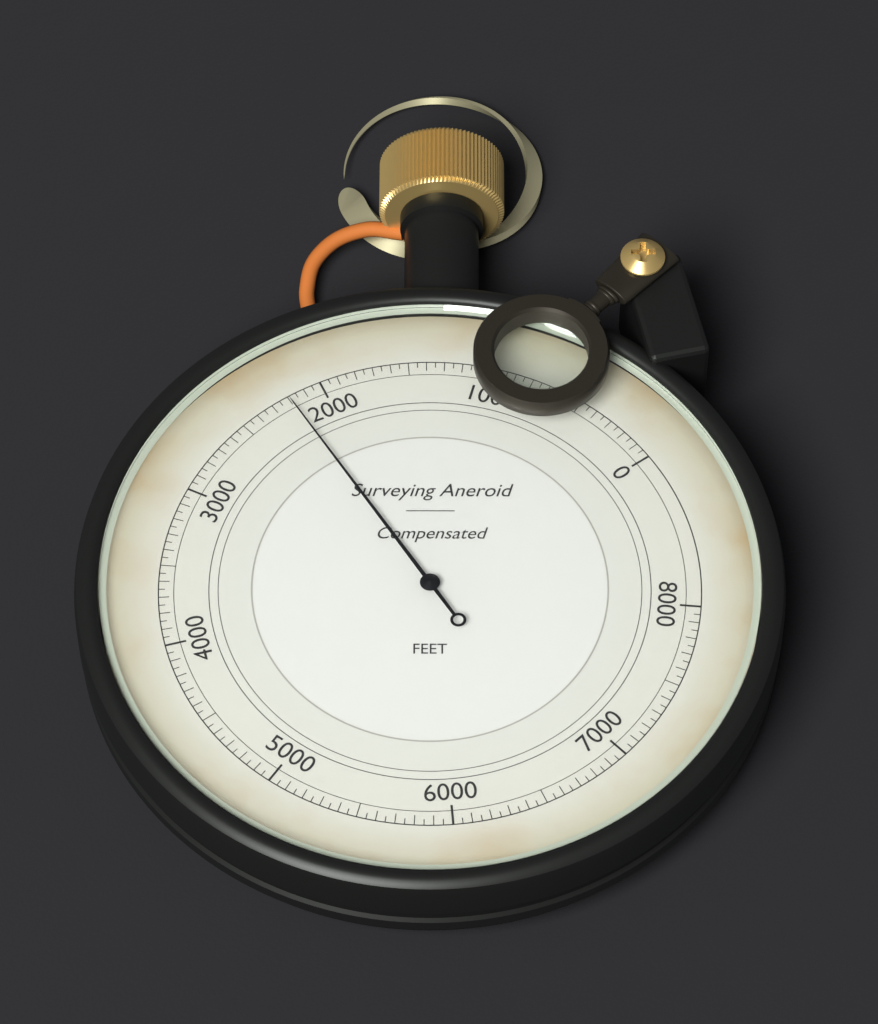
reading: 2200 ft
